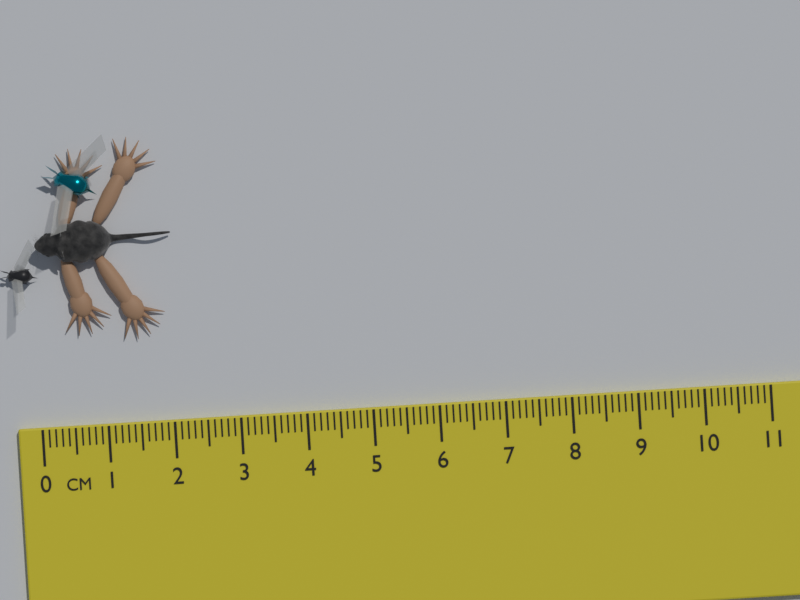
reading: 2.1 cm
